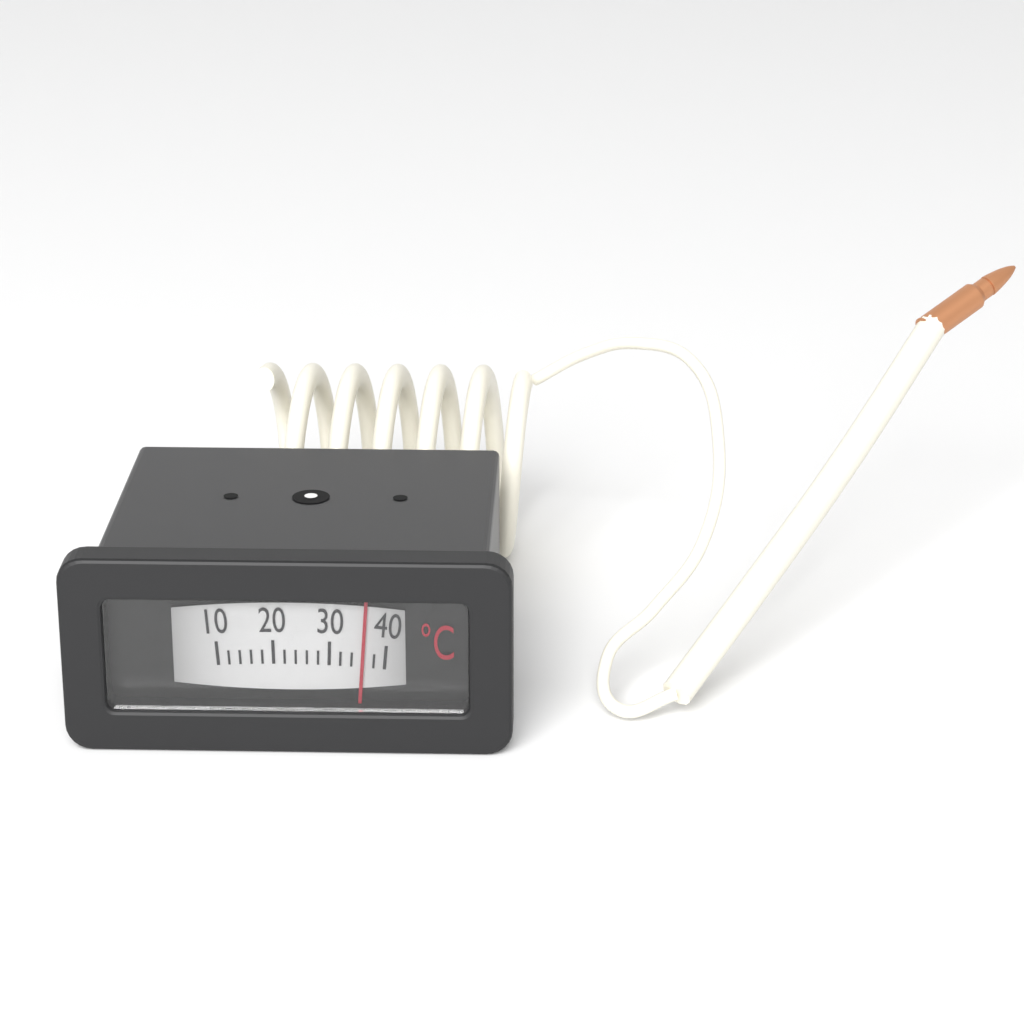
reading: 36 °C
